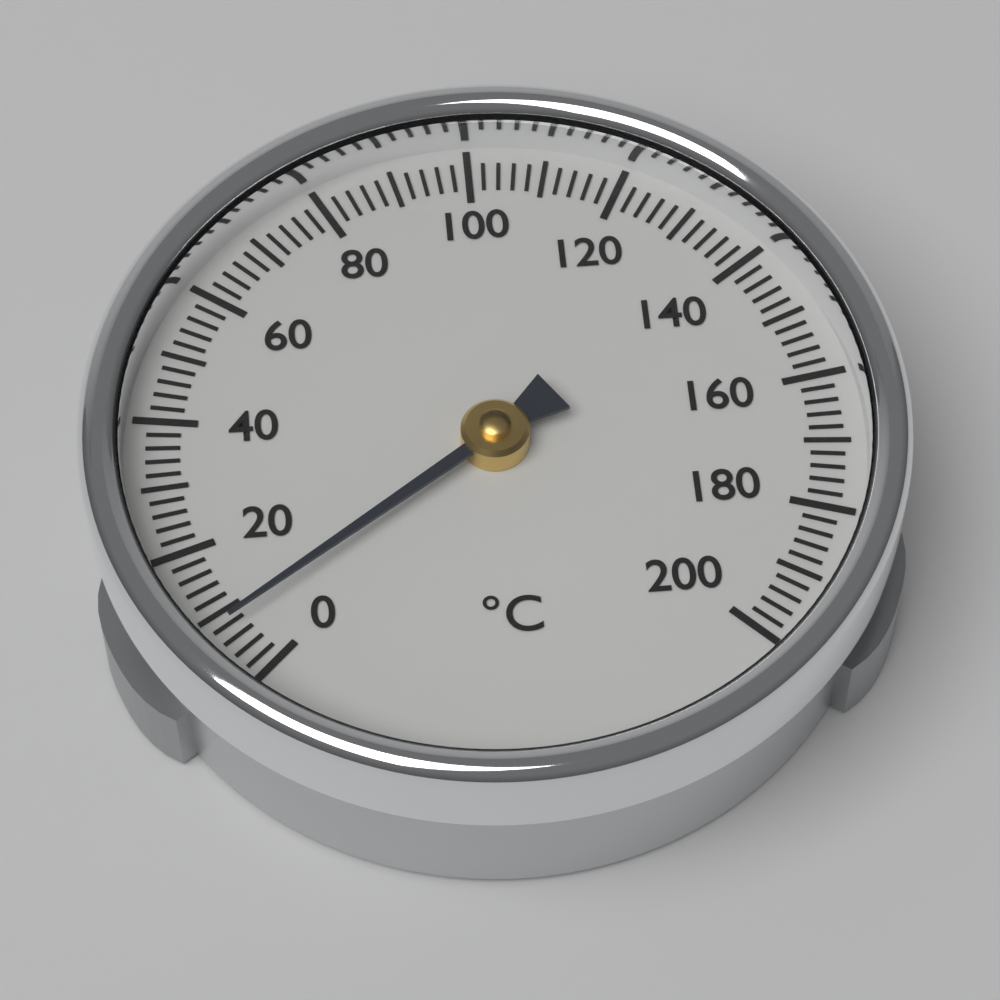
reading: 8 °C
